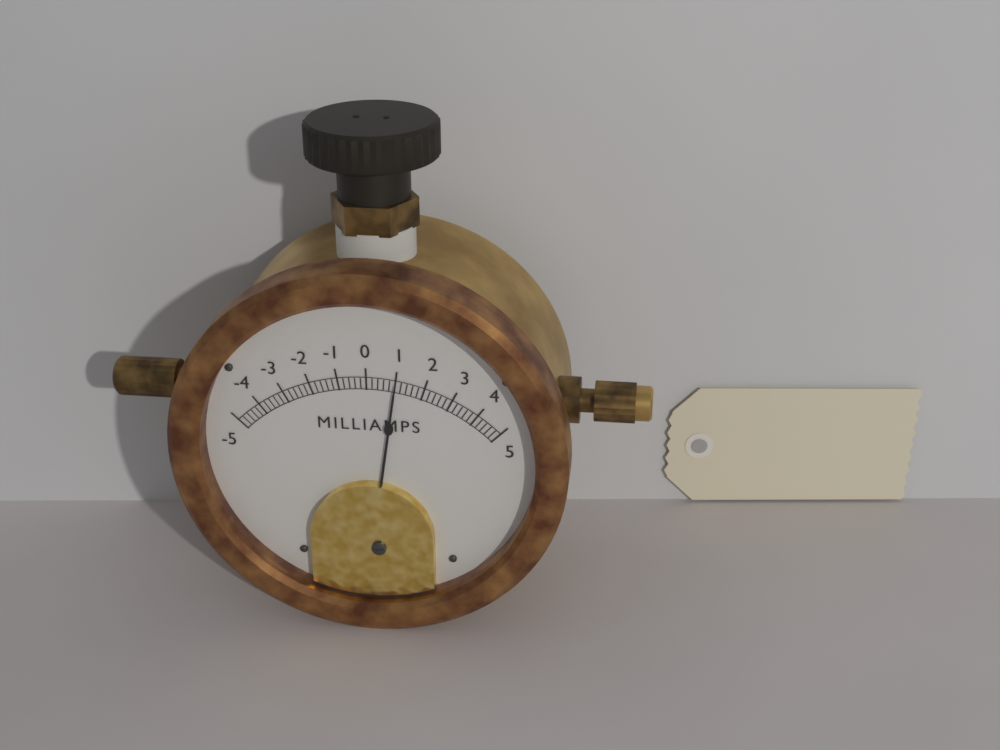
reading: 1.0 mA
